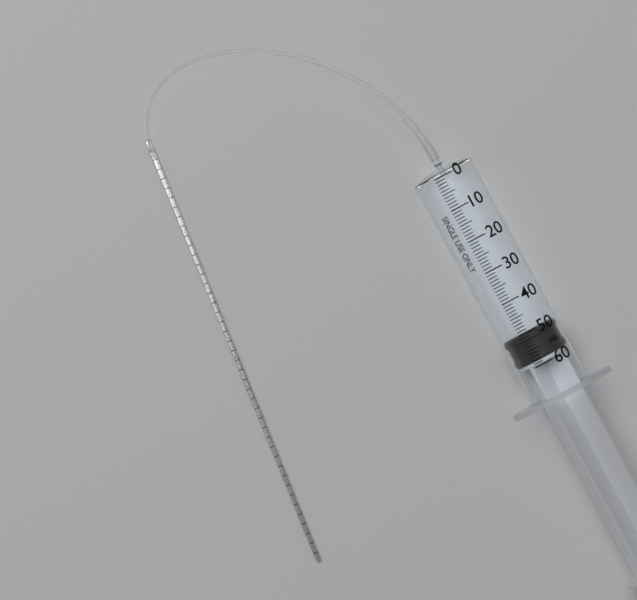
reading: 50 ml
